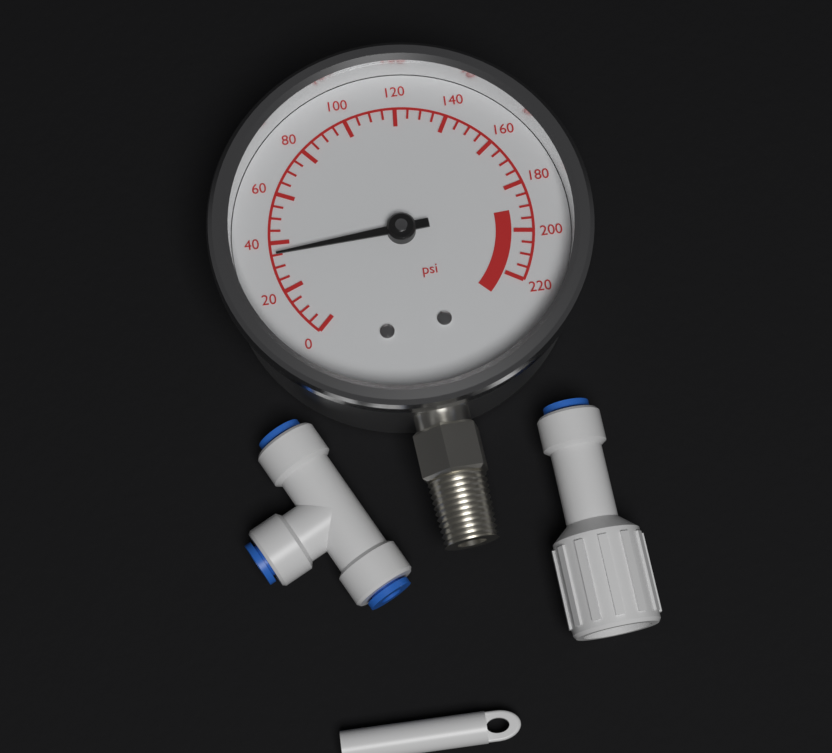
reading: 35 psi
